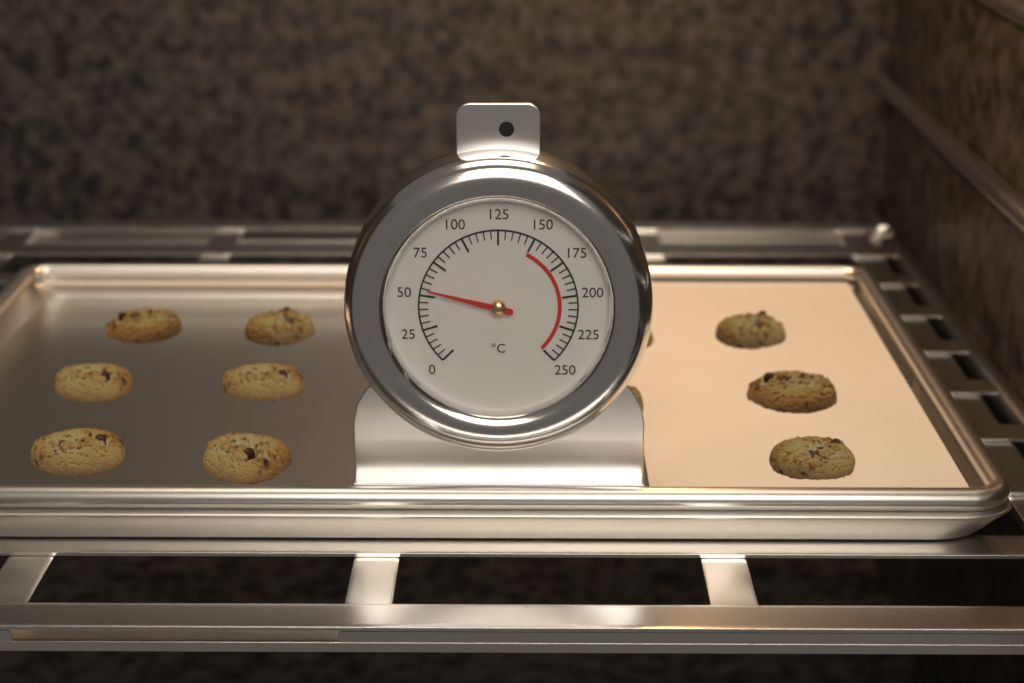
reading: 55 °C
